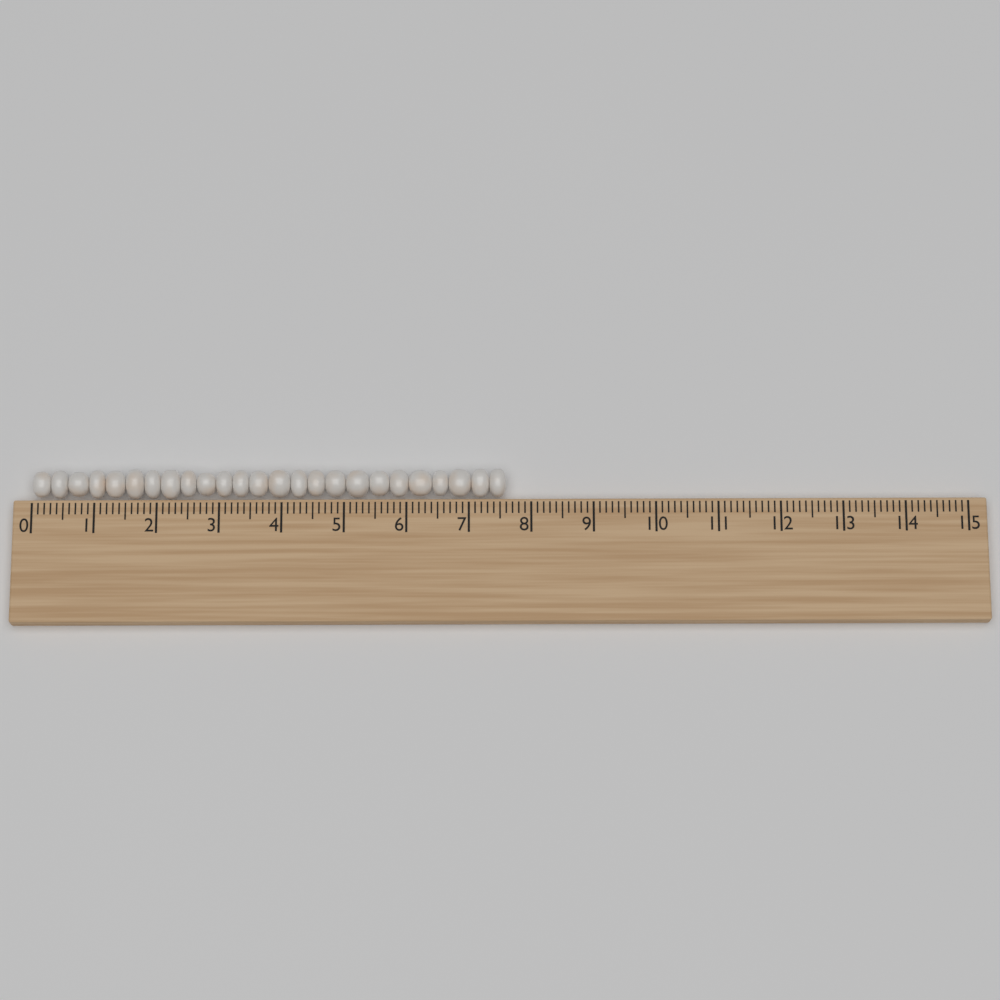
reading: 7.6 (no unit)
